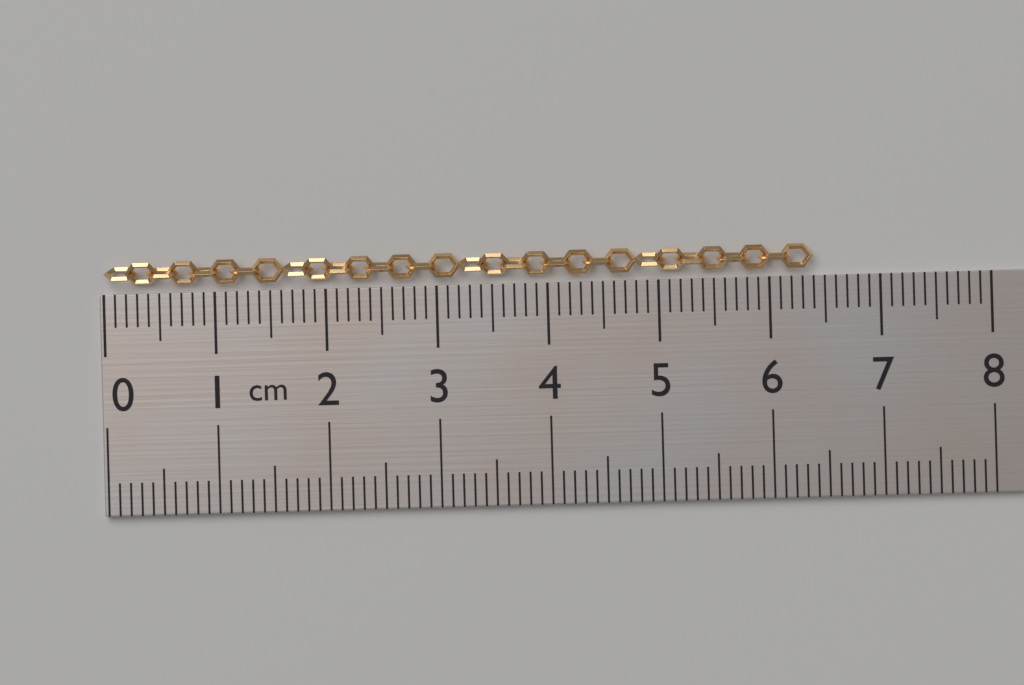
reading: 6.4 cm
